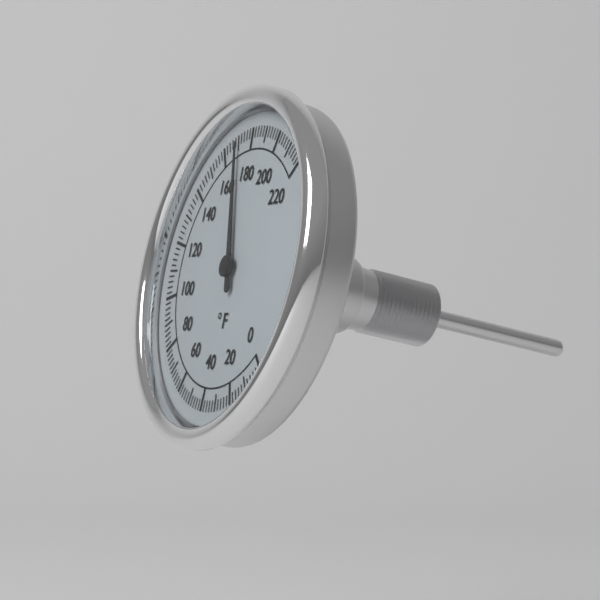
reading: 170 °F
